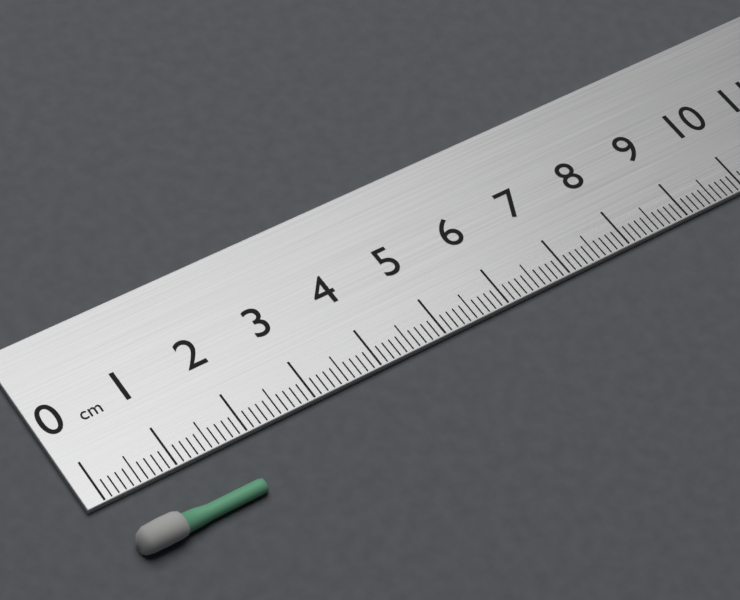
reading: 1.8 cm
